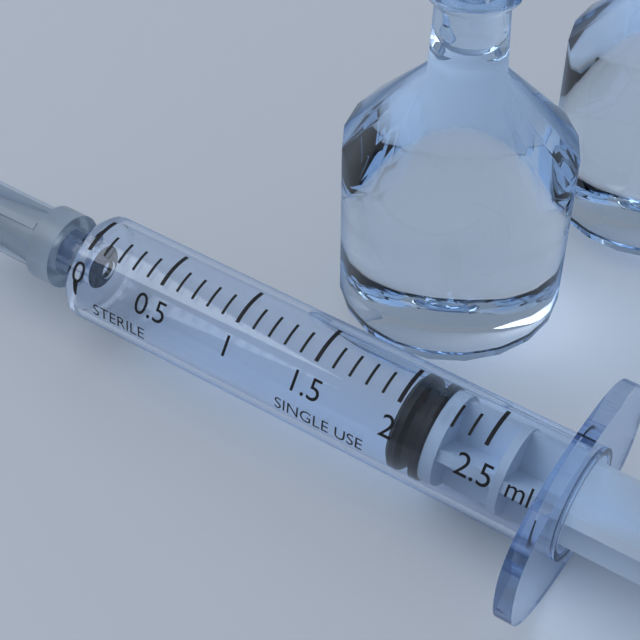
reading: 2.0 ml
